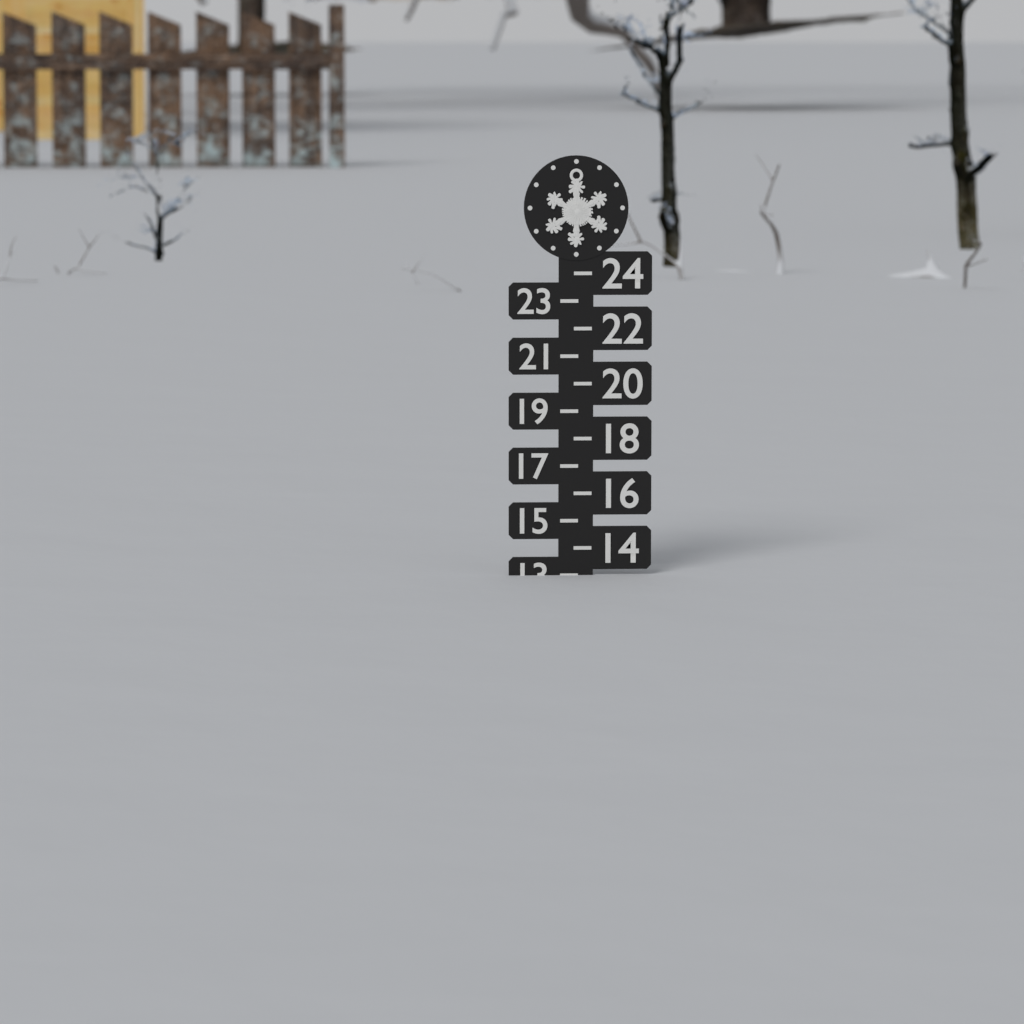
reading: 13 (no unit)
